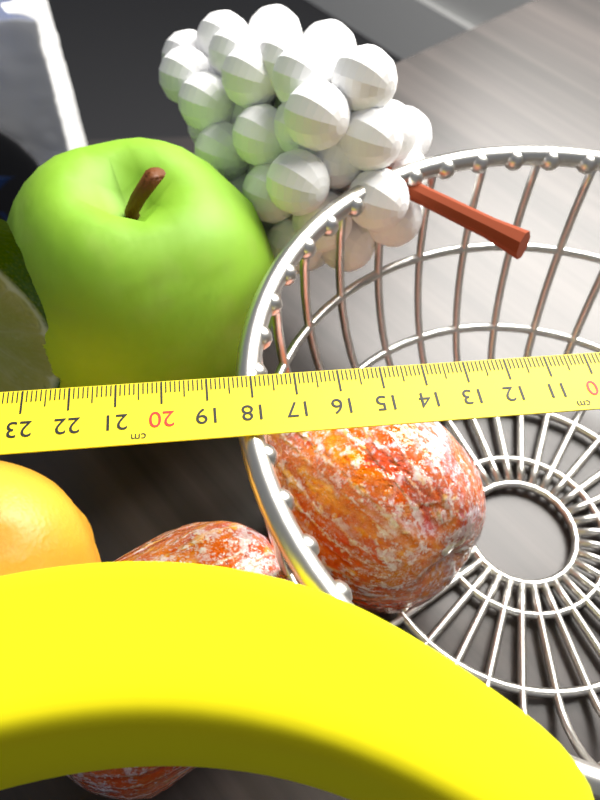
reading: 18.4 cm
